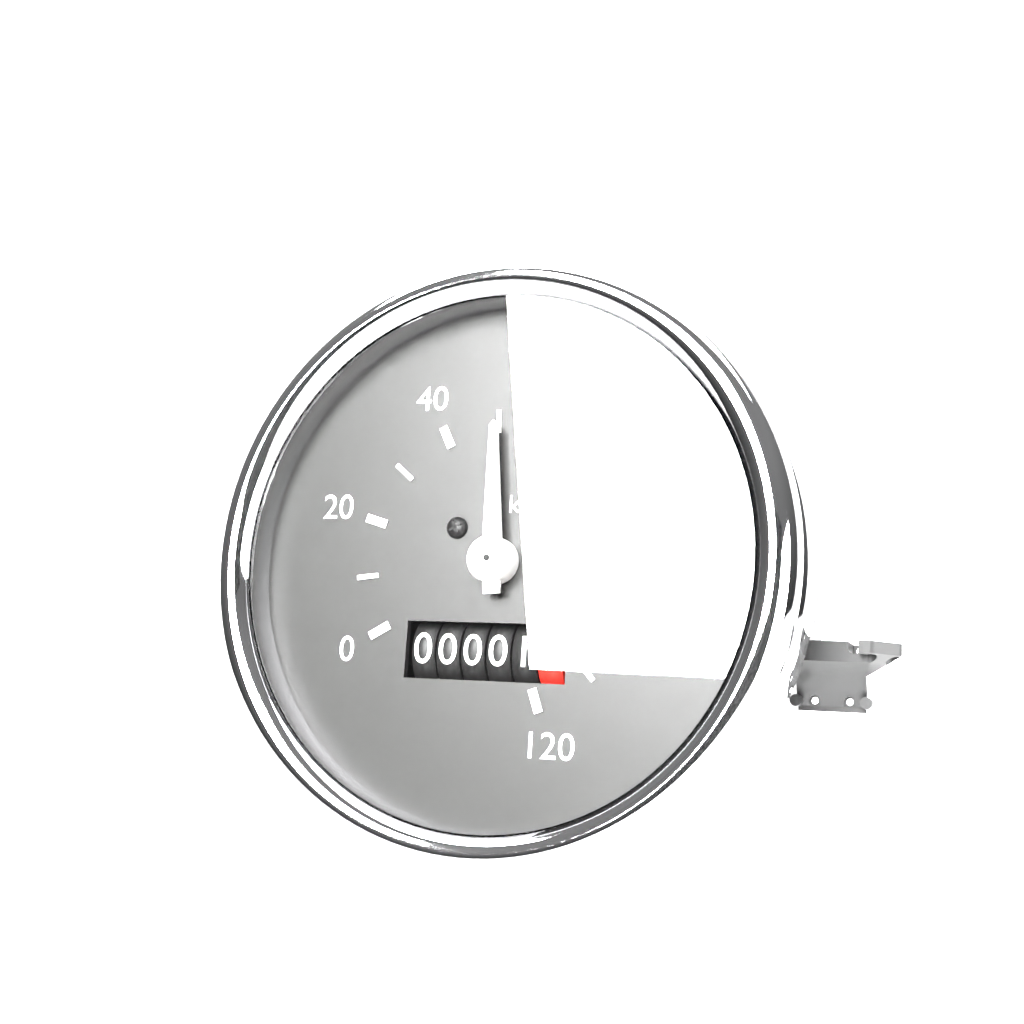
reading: 50 km/h
